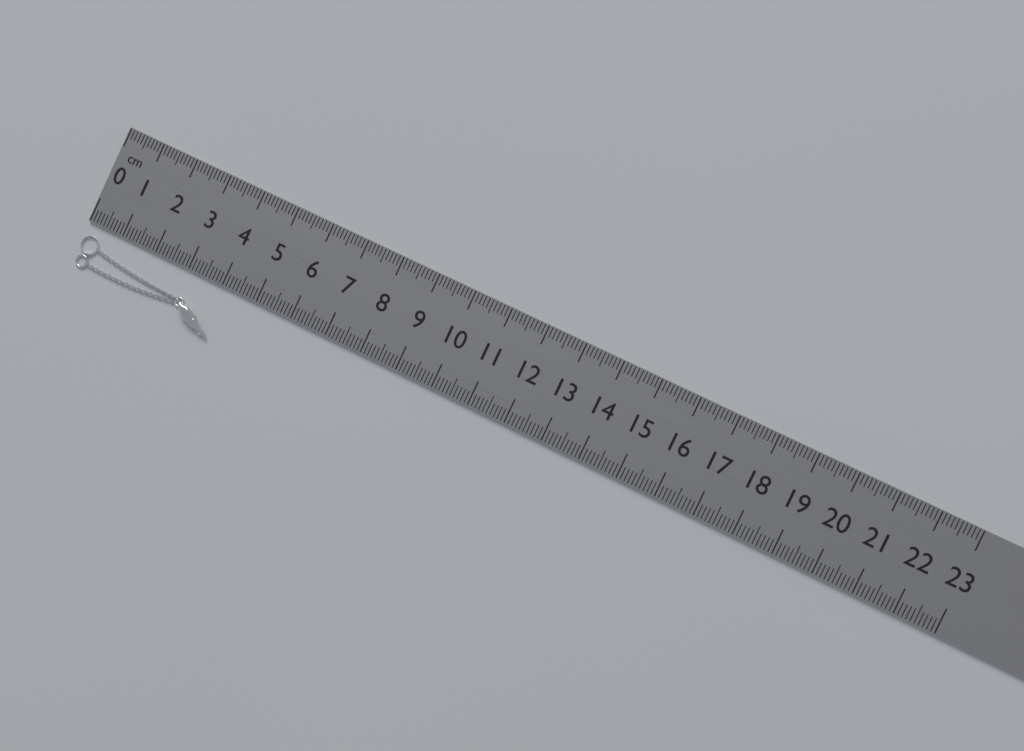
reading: 4.2 cm
